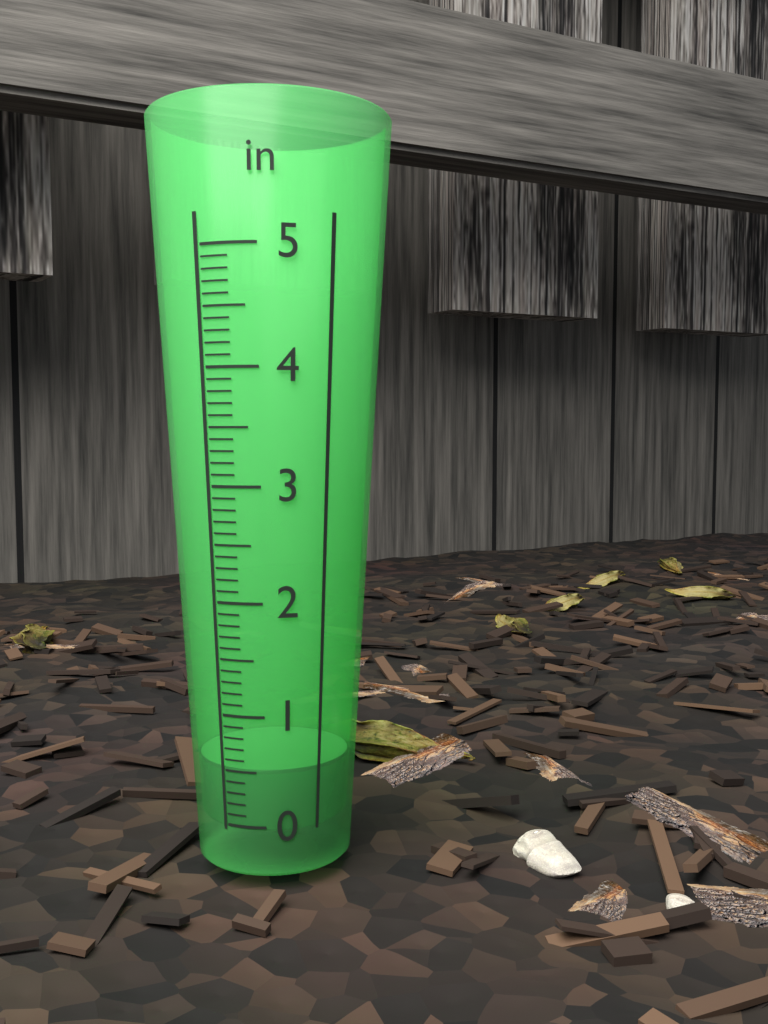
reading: 0.5 in
